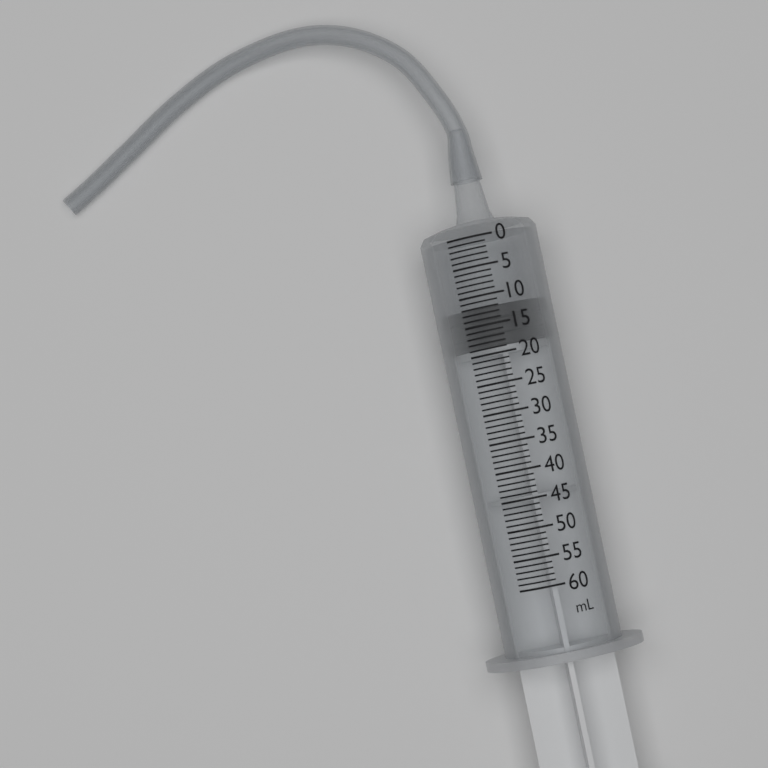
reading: 12 ml
